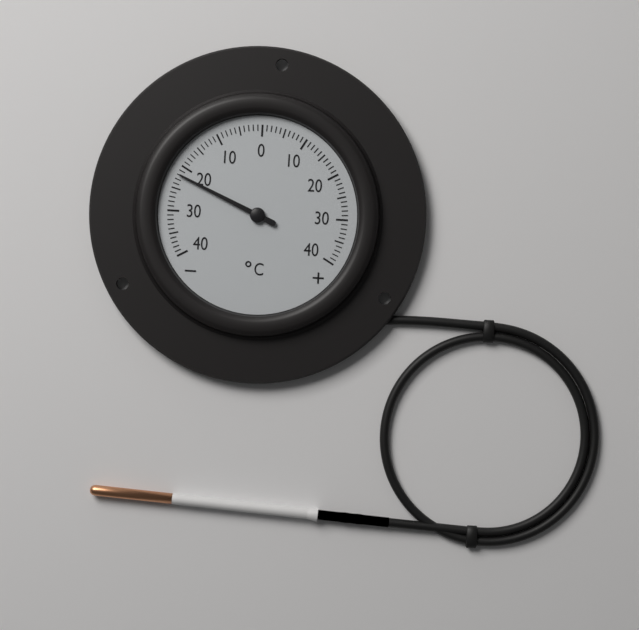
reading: -22 °C
